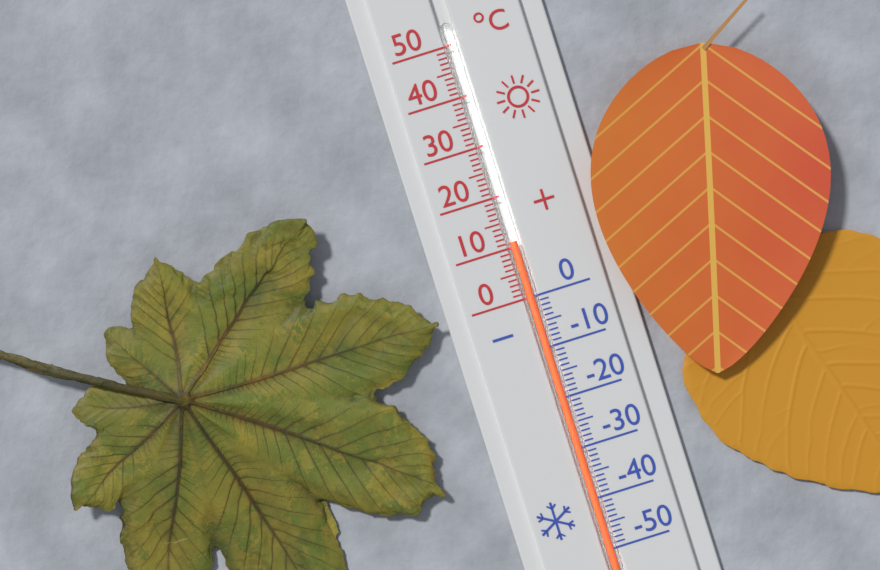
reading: 11 °C
